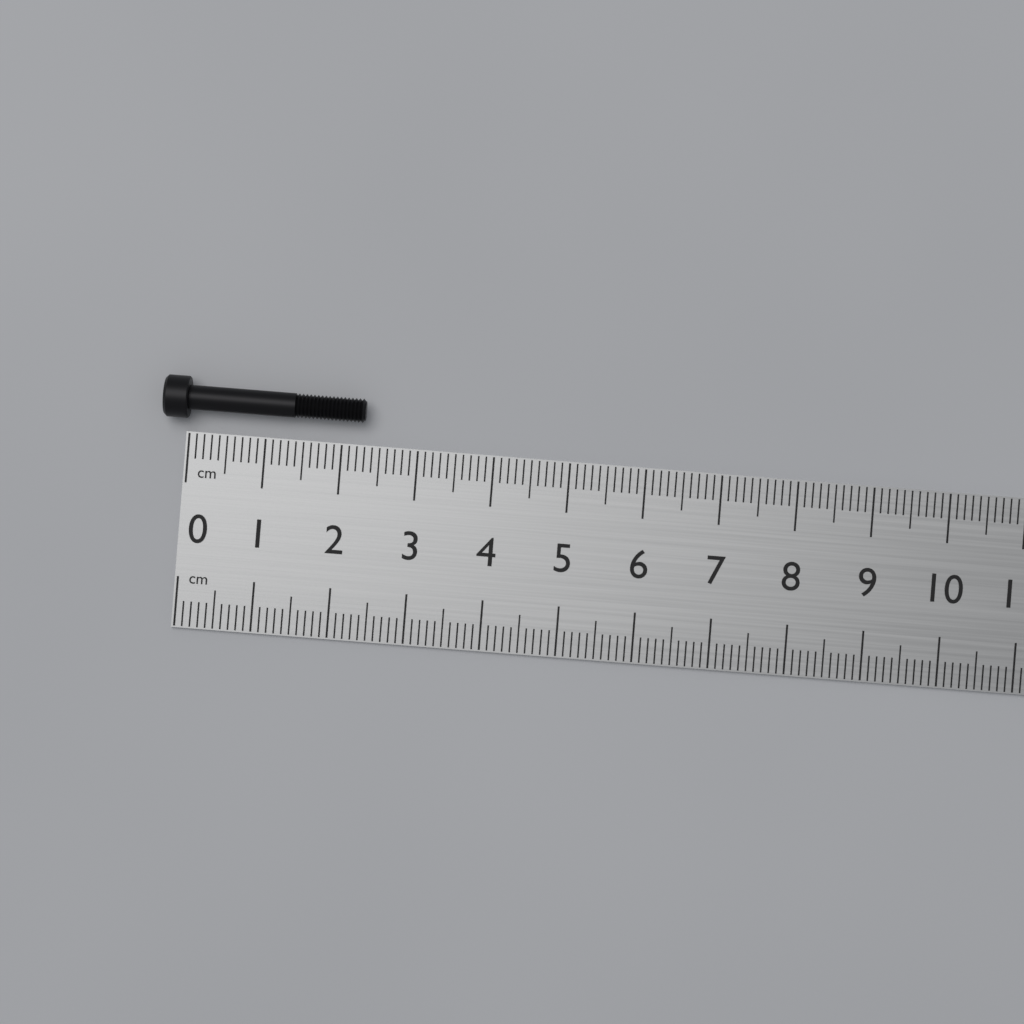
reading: 2.3 cm
